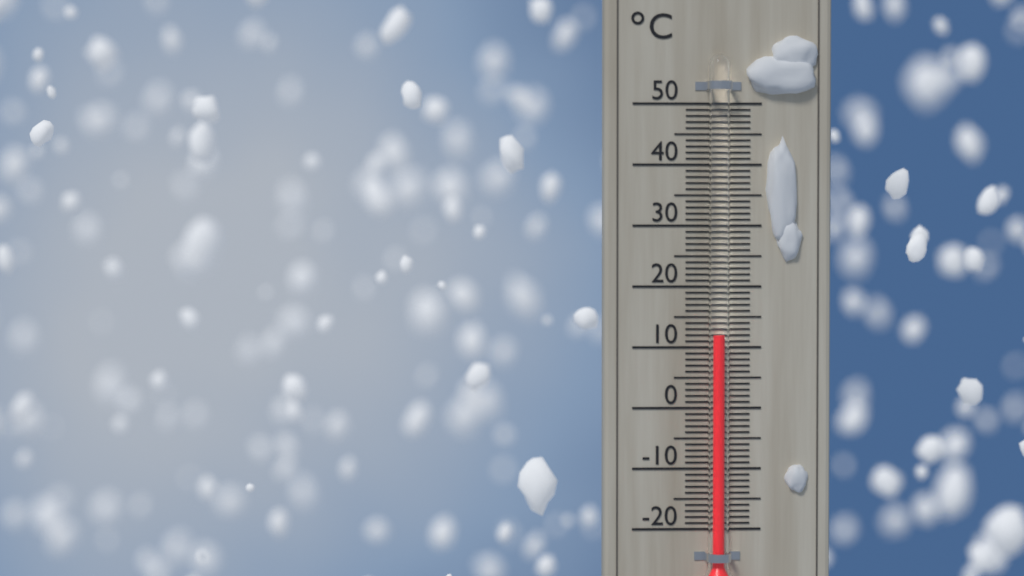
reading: 12 °C
